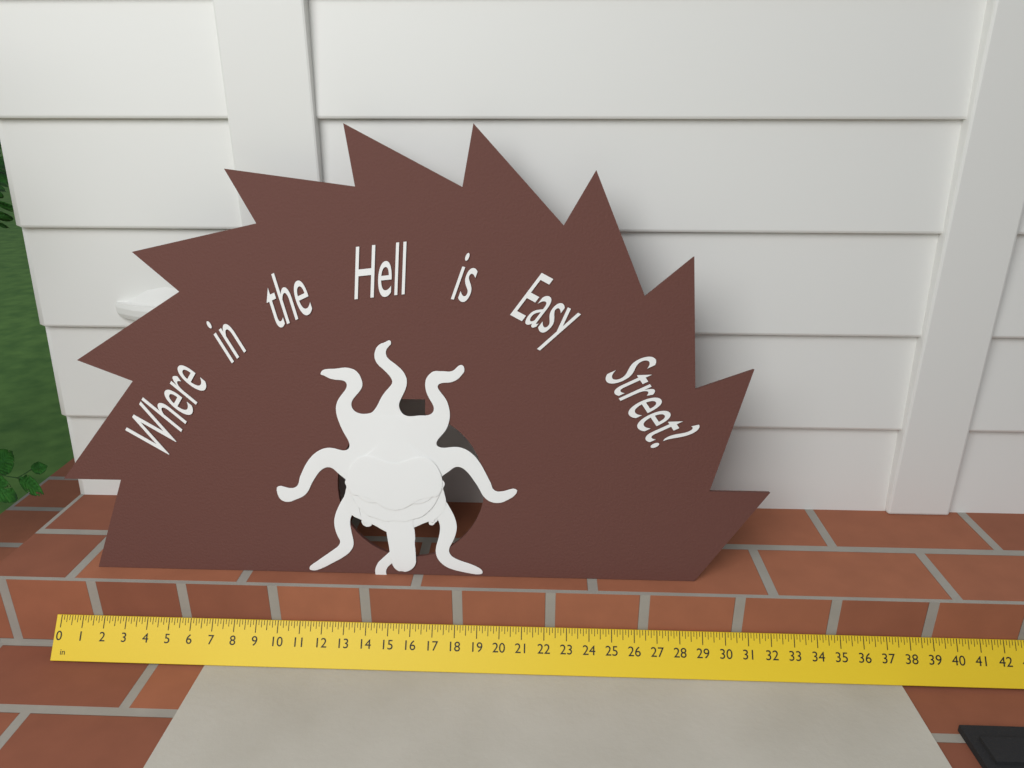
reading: 31.875 in
